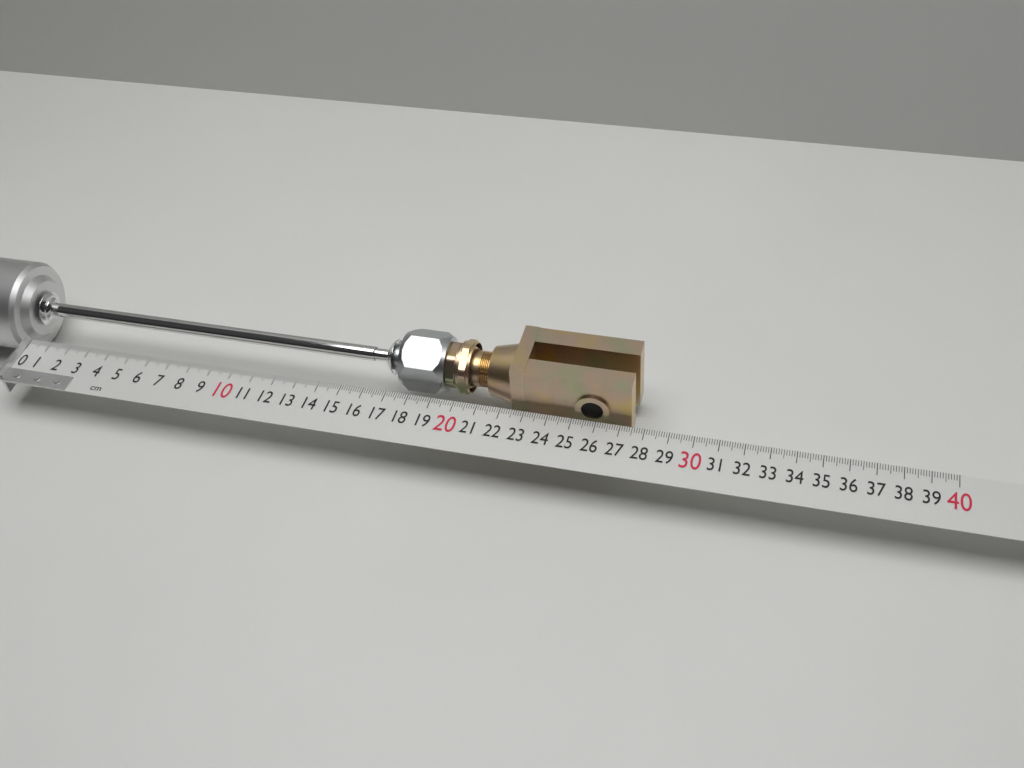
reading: 27.4 cm
